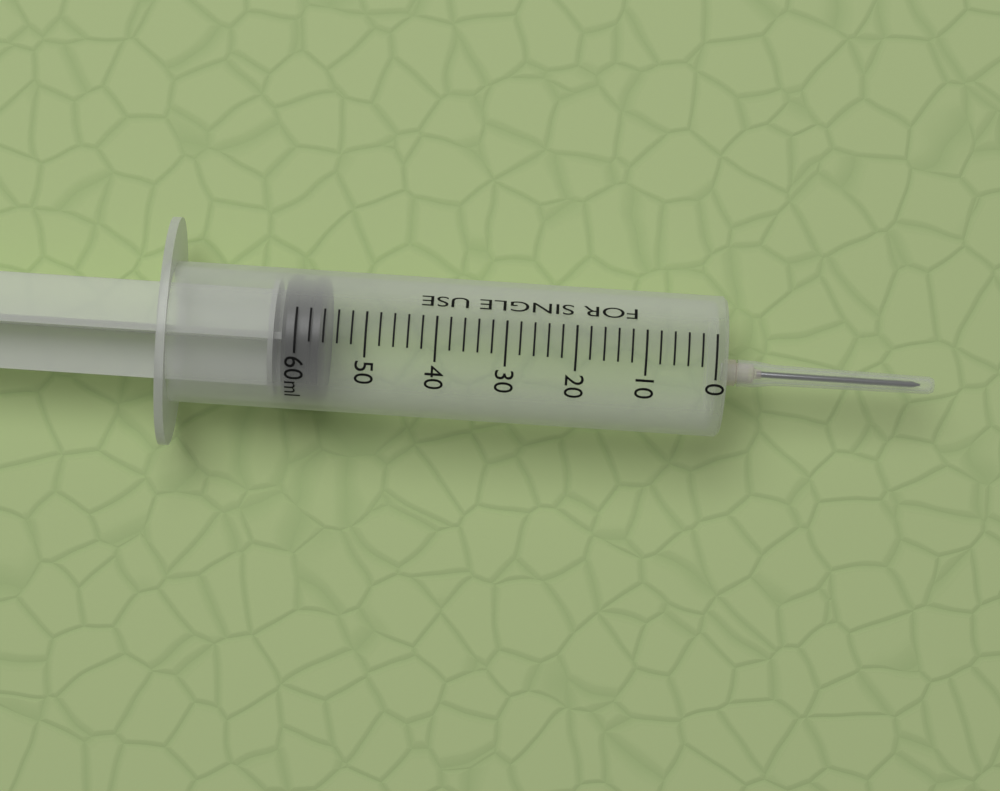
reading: 56 ml
